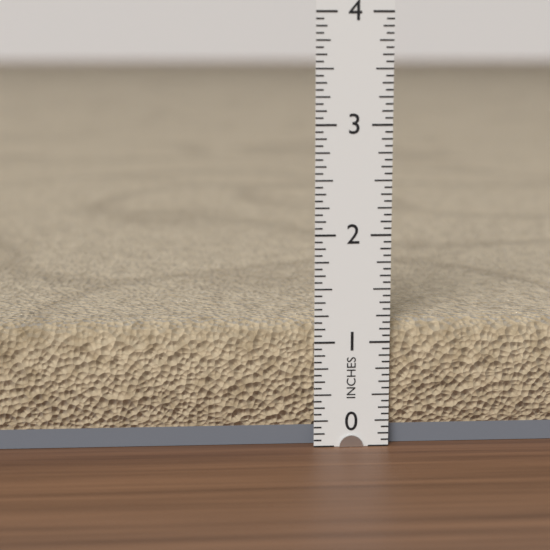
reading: 1.1875 in
